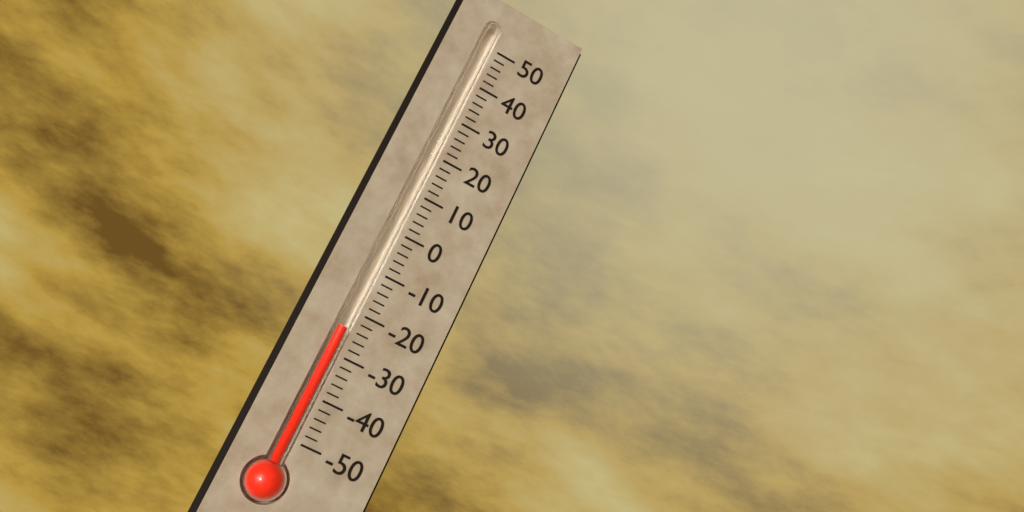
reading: -24 (no unit)
